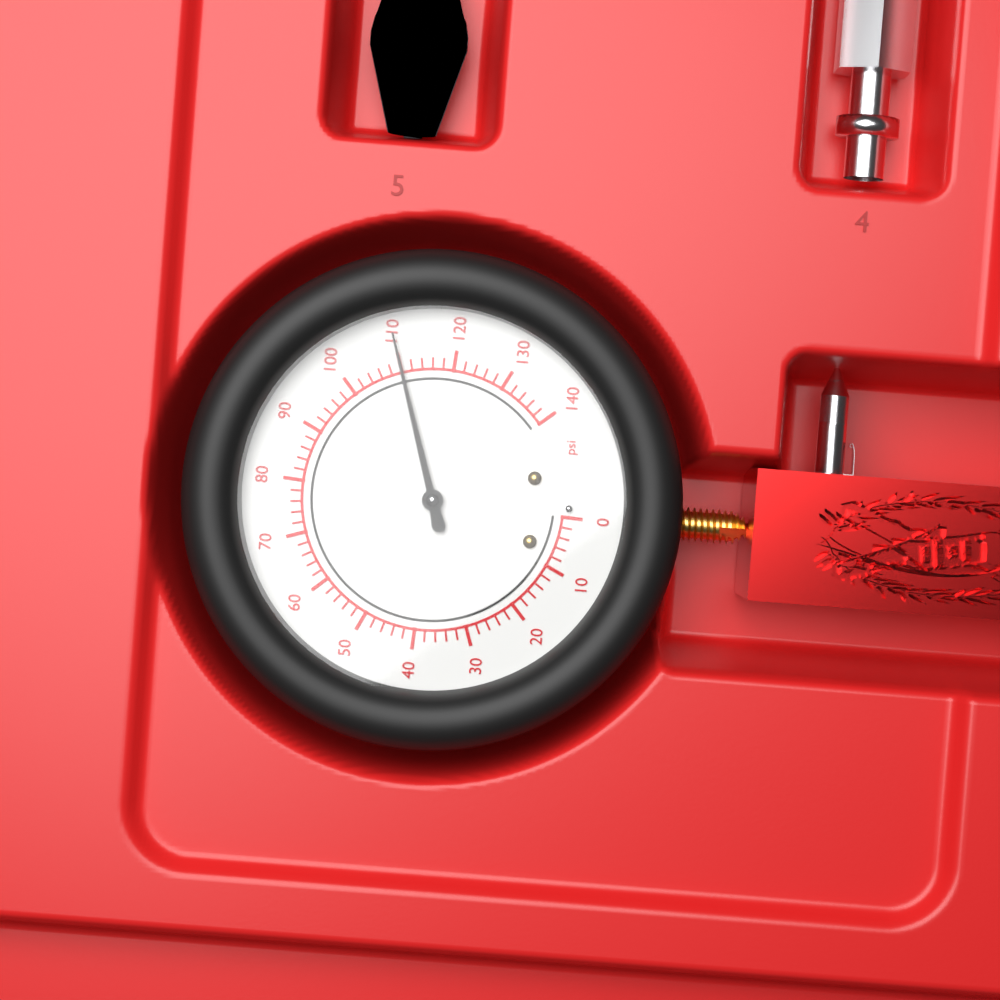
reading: 110 psi
